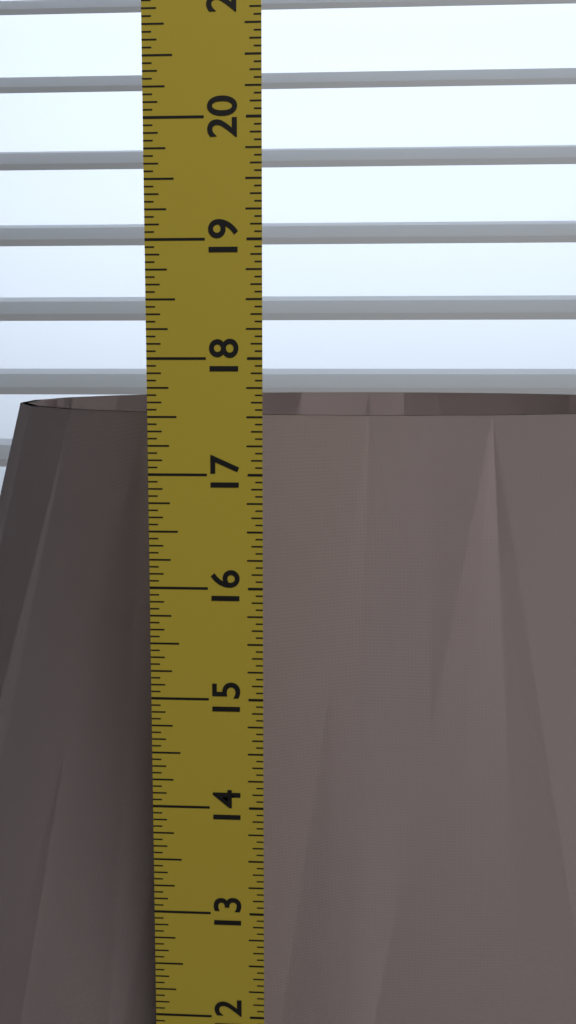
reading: 17.4375 in
